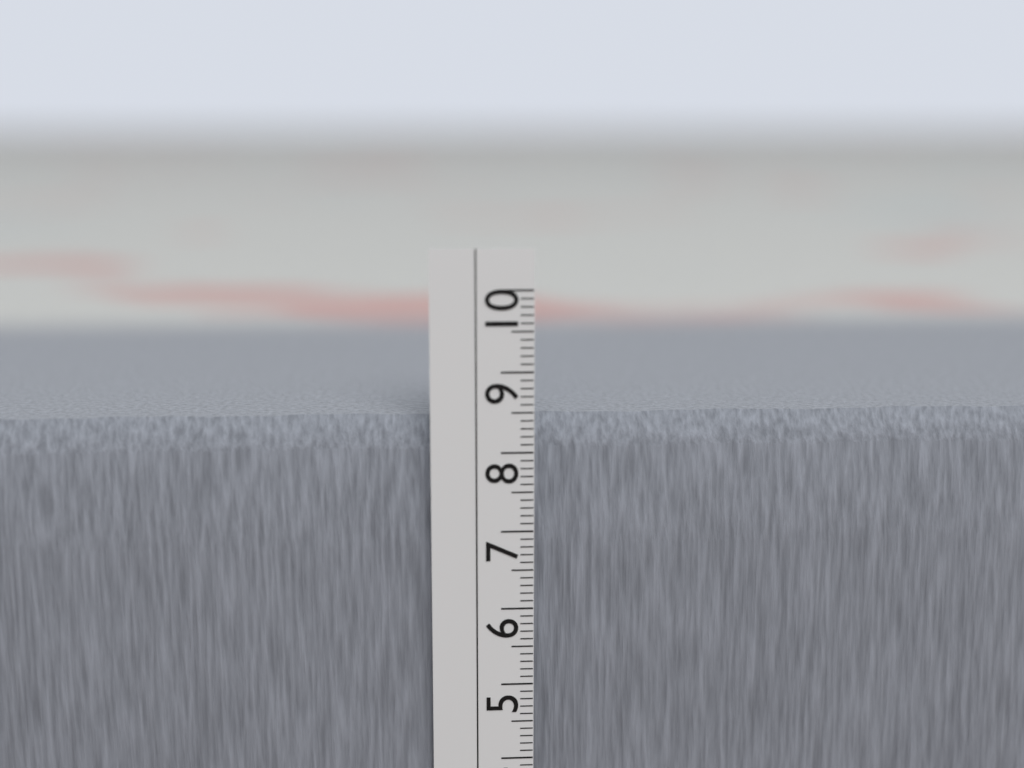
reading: 8.4 cm
